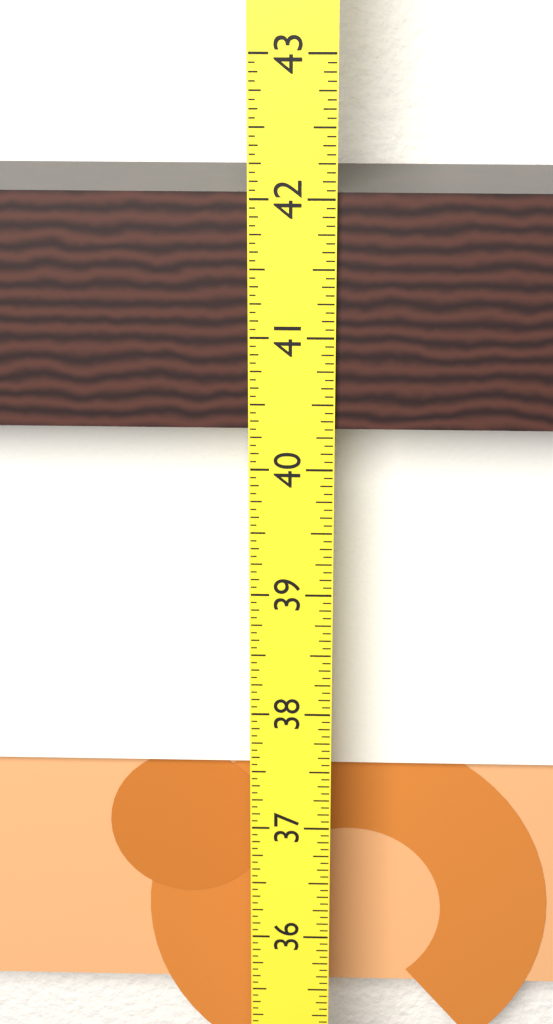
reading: 42.0625 (no unit)
